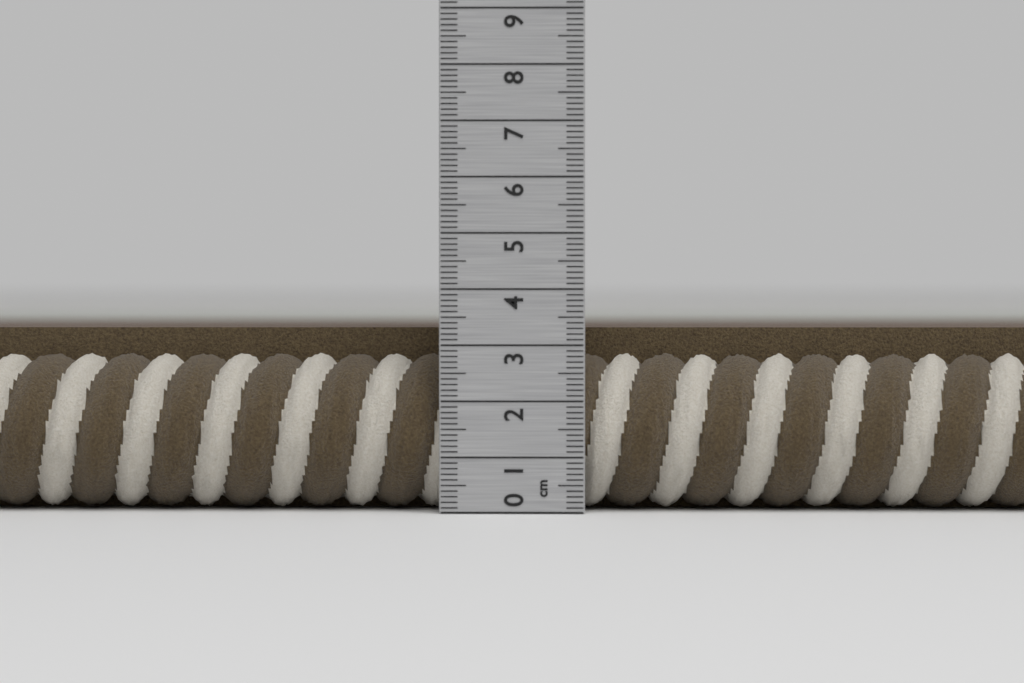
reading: 3.3 cm
